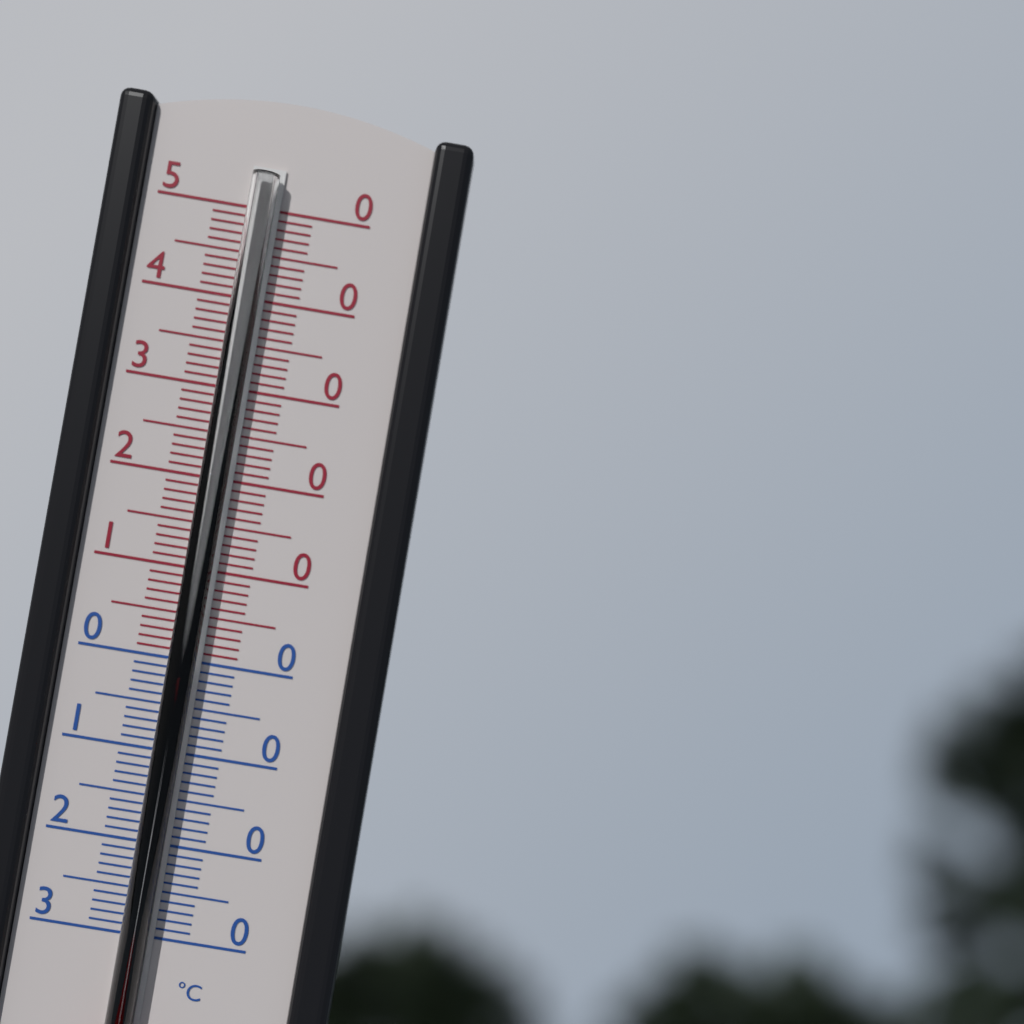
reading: -1 °C
